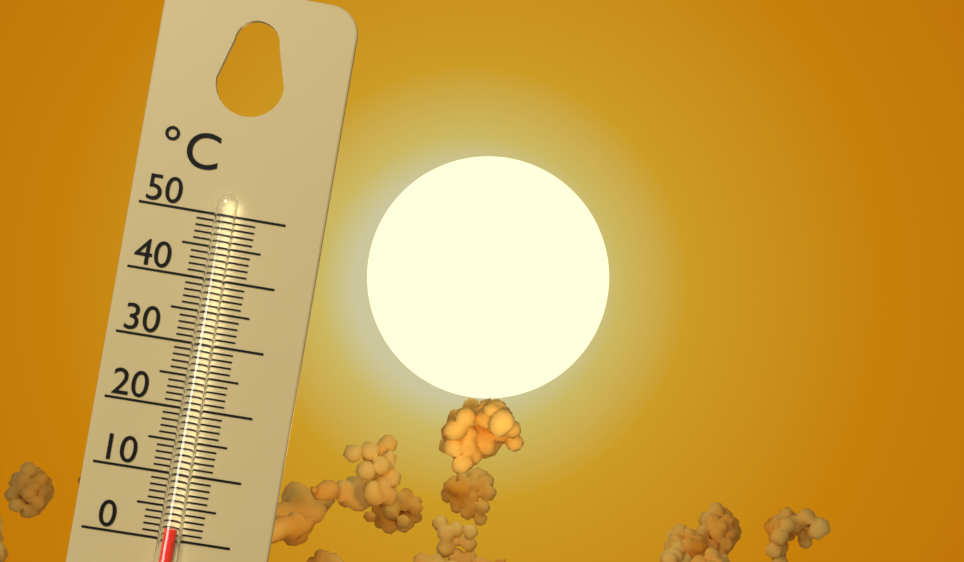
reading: 2 °C
